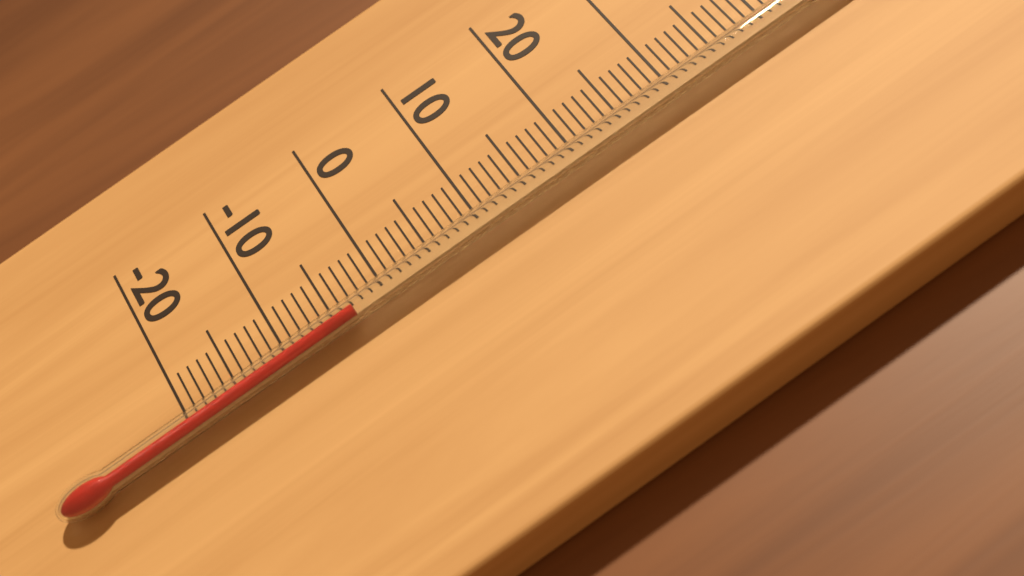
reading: -3 °C
